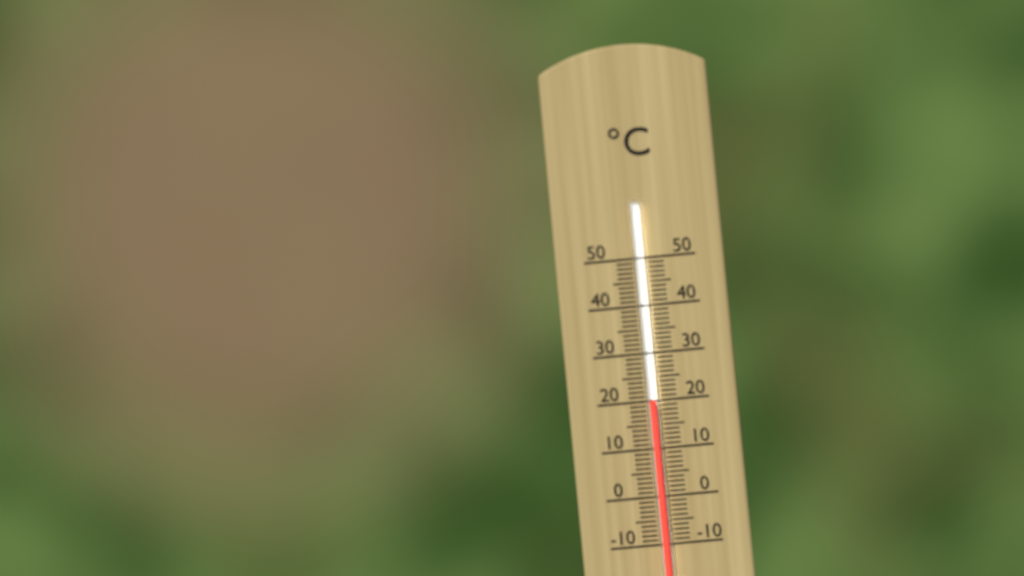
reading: 20 °C
